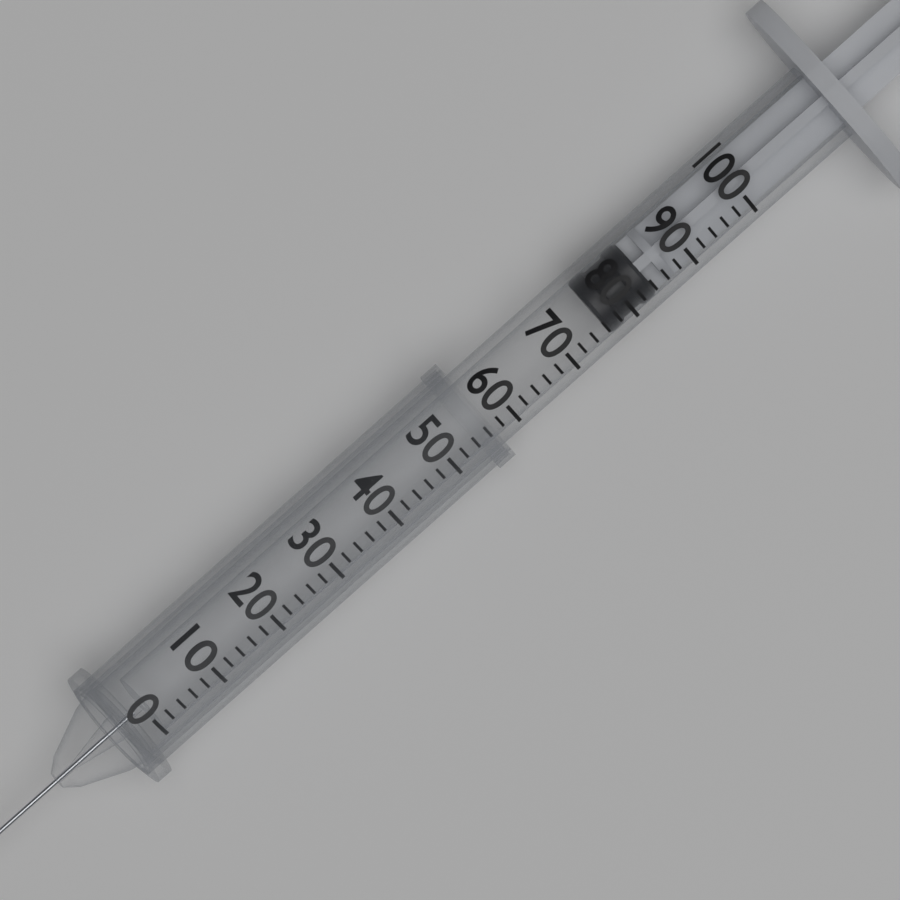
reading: 76 (no unit)
